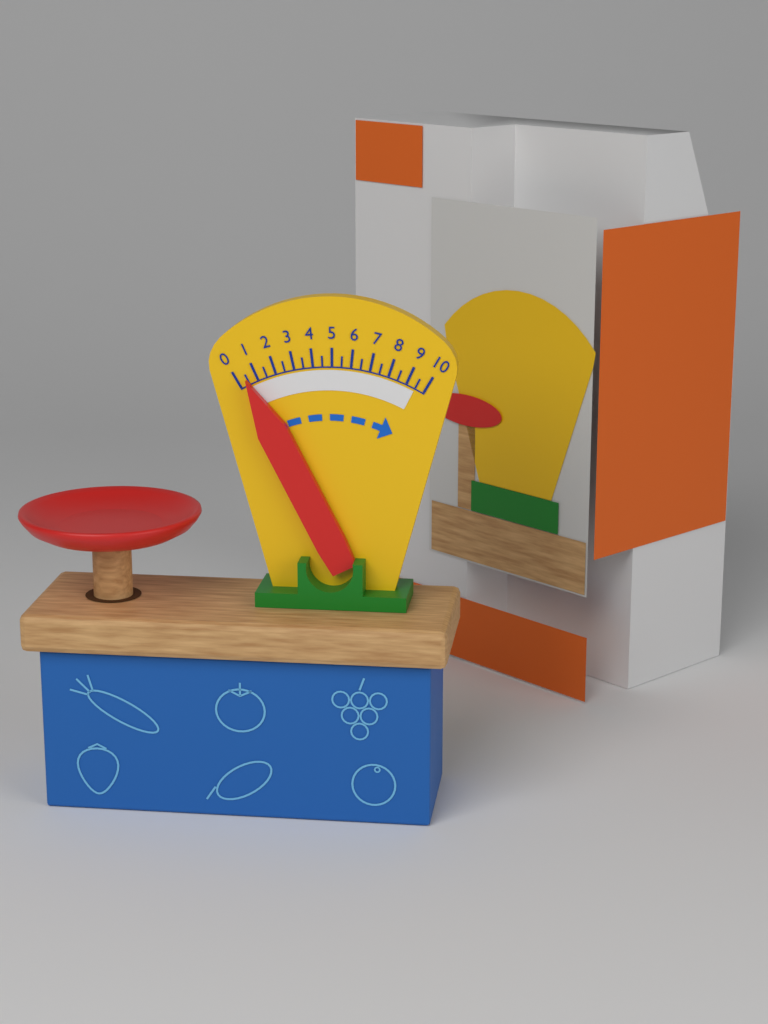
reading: 0.5 (no unit)
